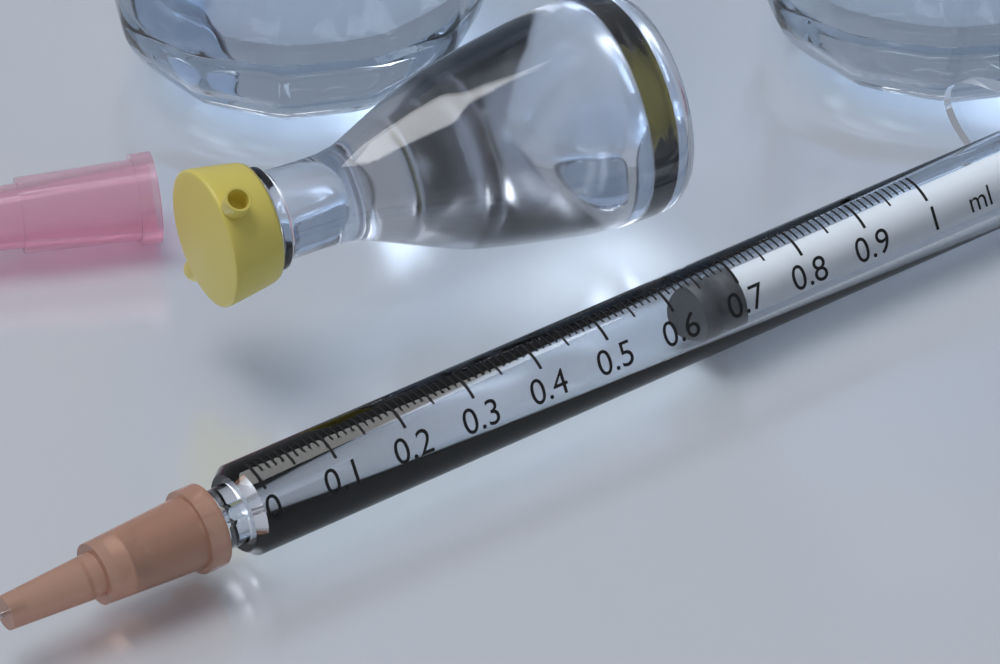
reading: 0.65 ml
